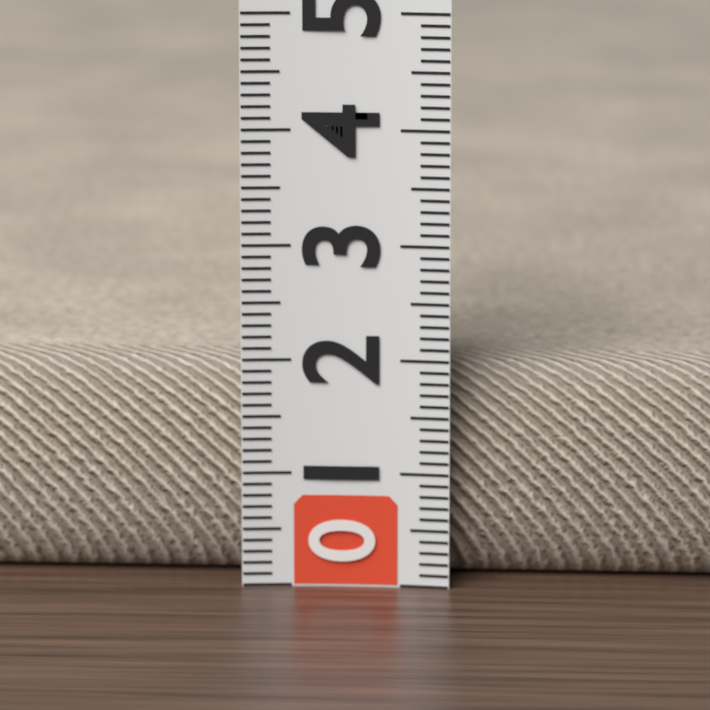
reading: 1.9 (no unit)
